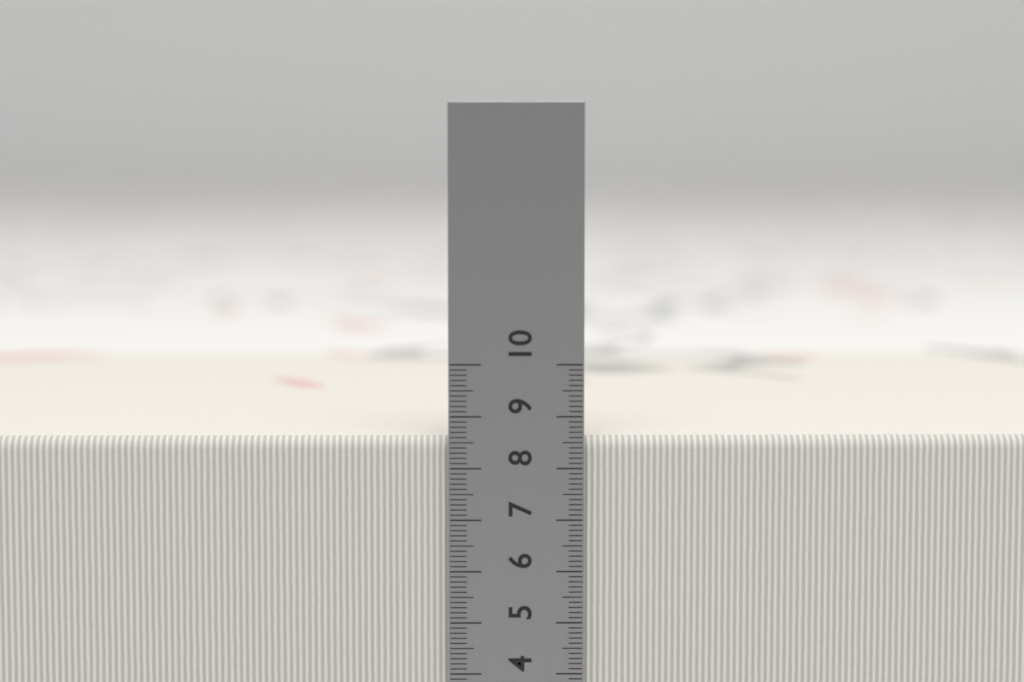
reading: 8.6 cm
